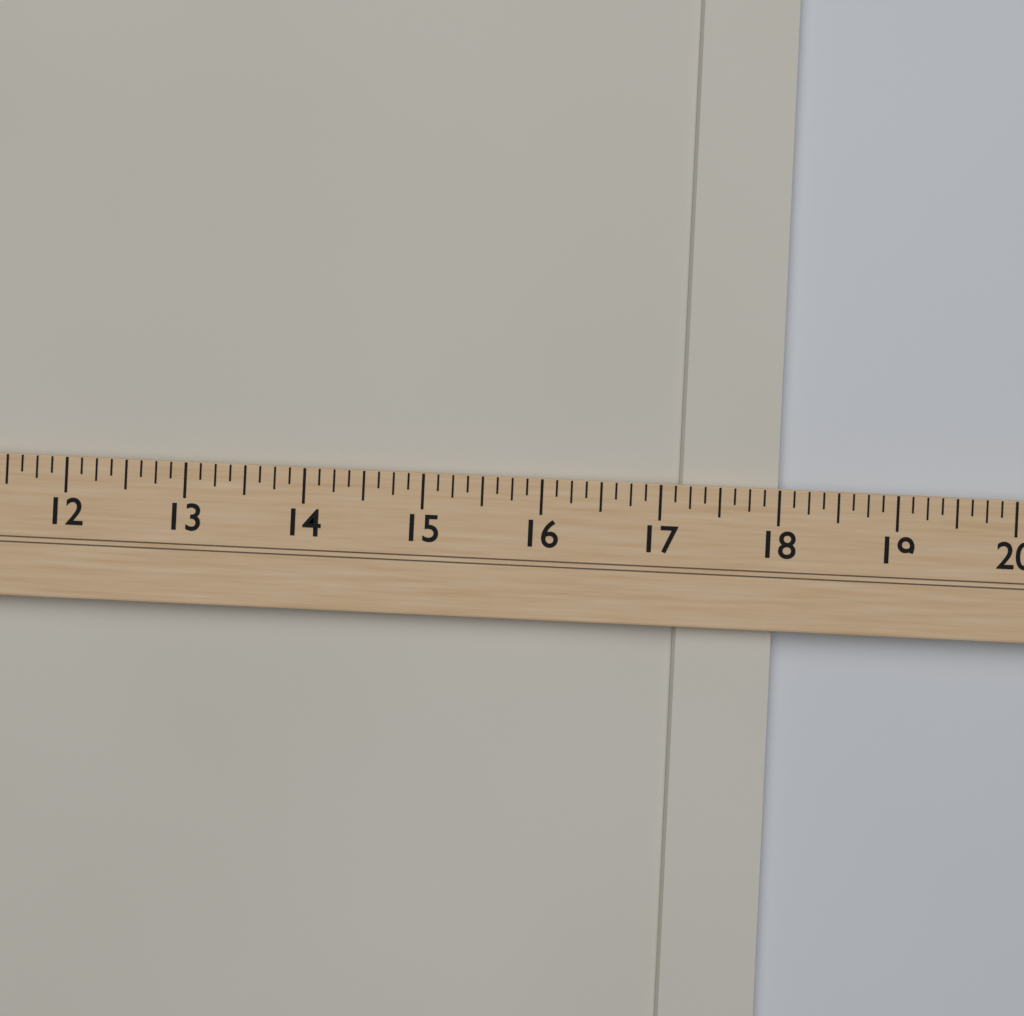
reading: 18.000 (no unit)
